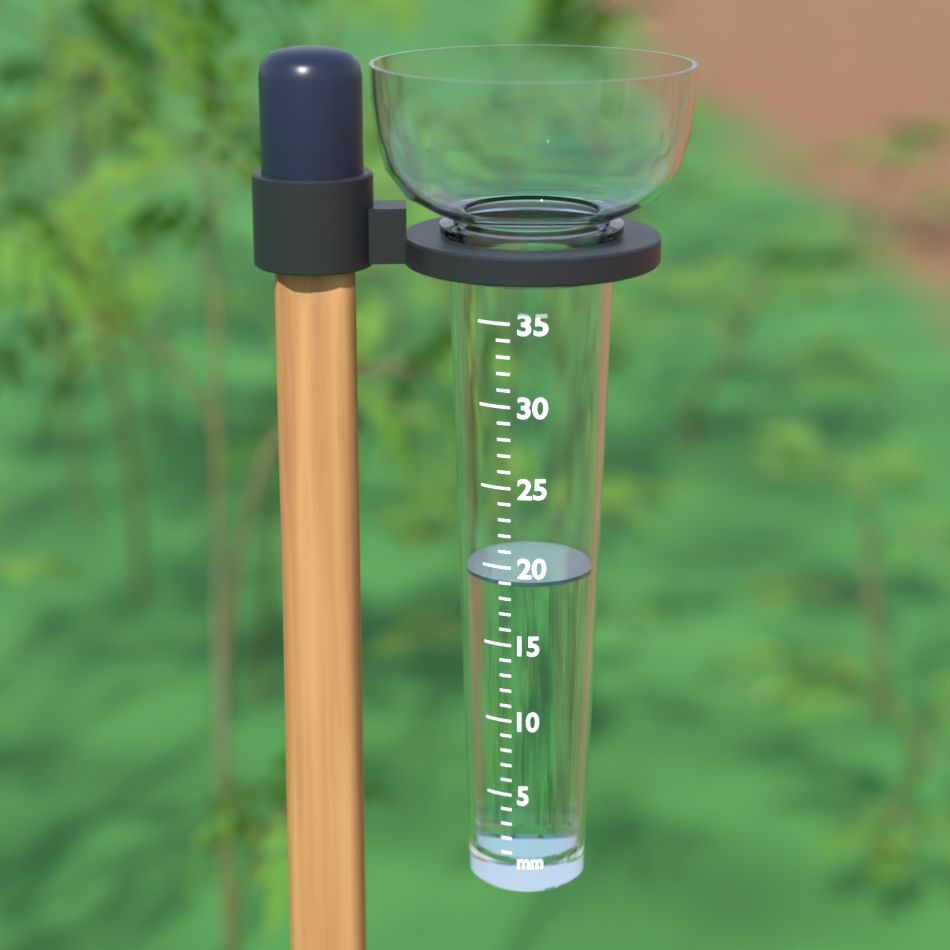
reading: 19 mm
